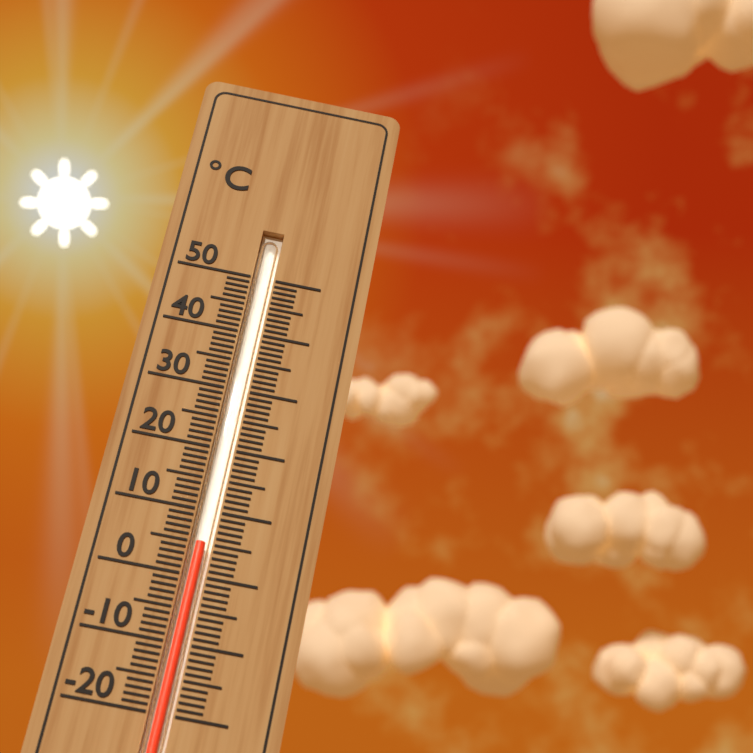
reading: 5 °C
